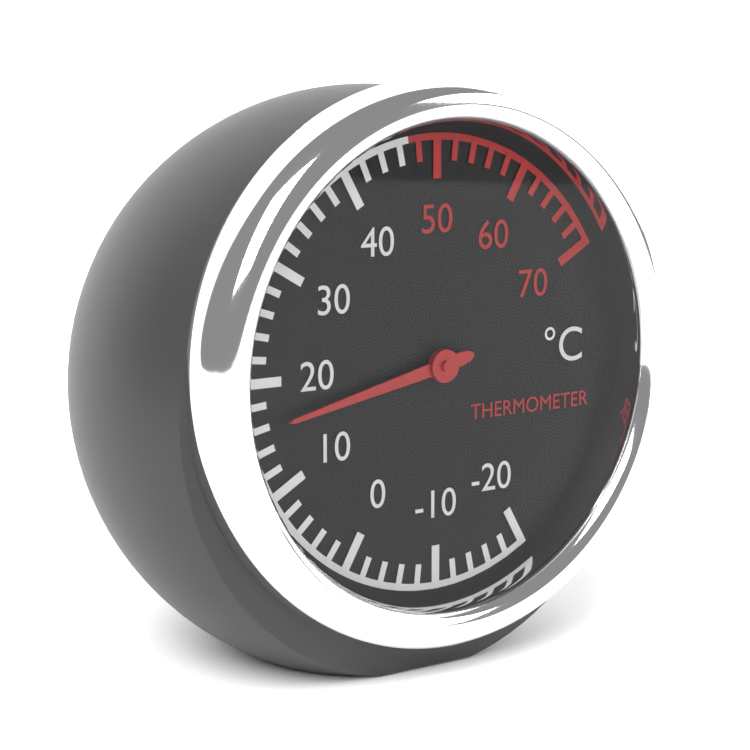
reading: 16 °C
